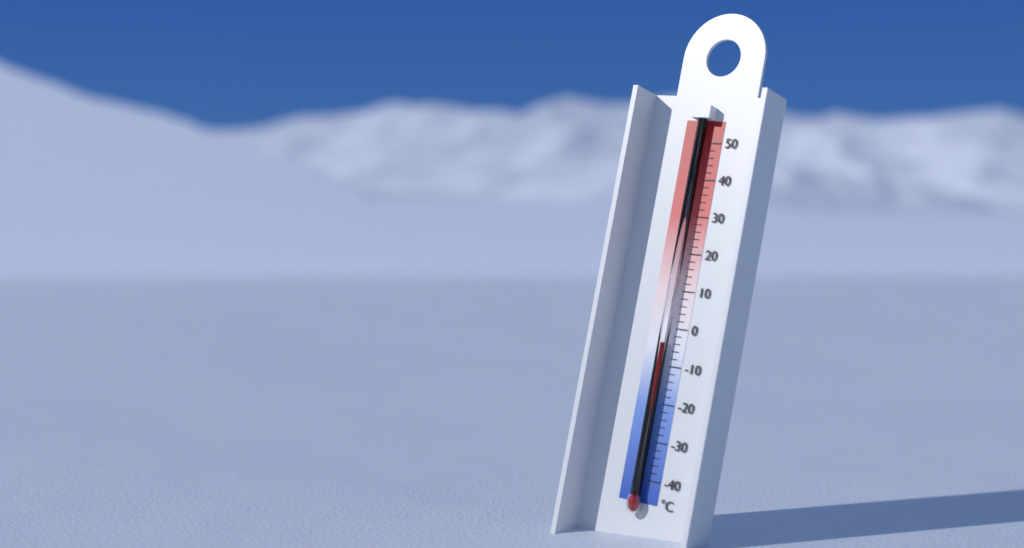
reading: -4 °C
